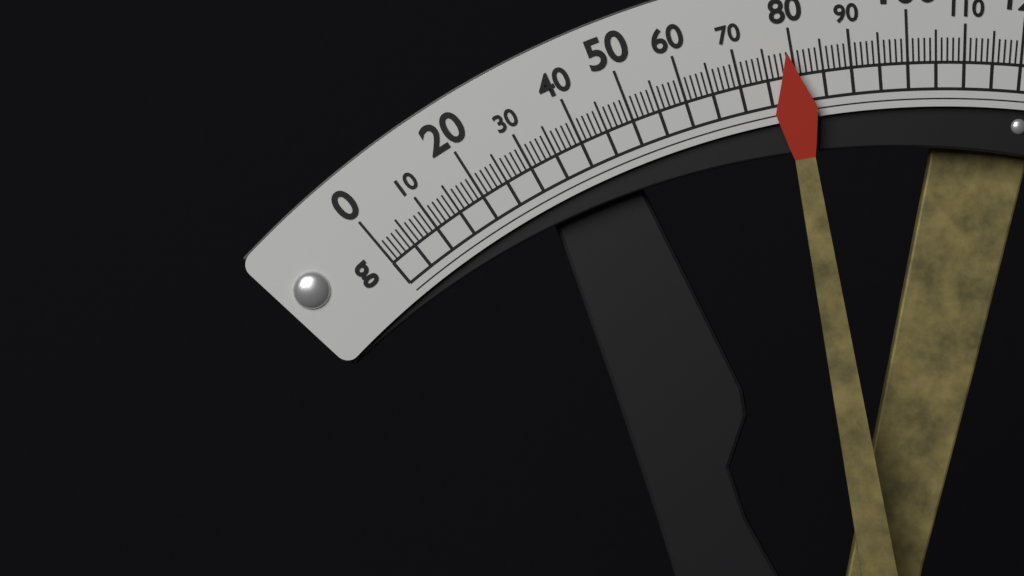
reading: 79 g
